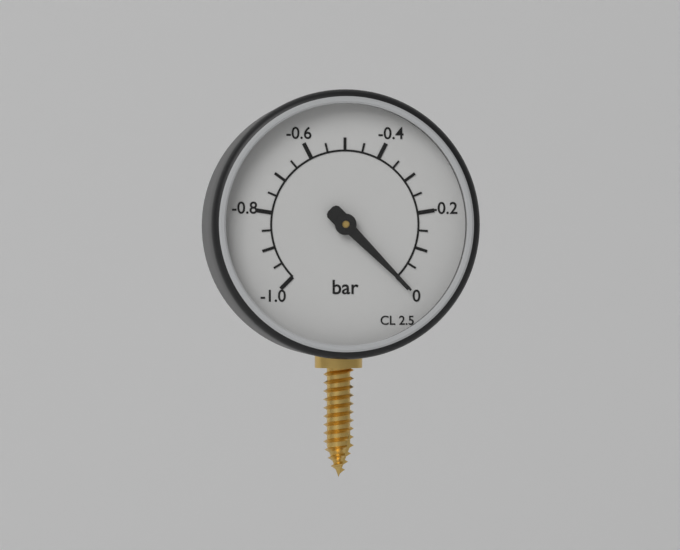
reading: 0.00 bar
